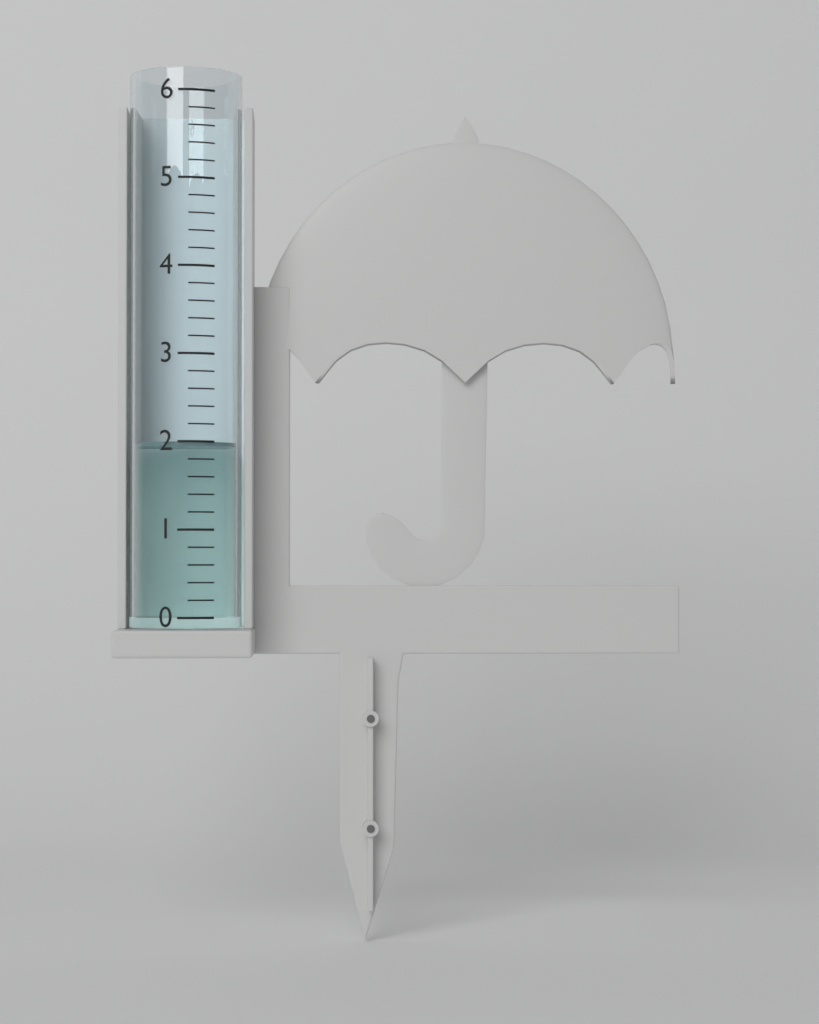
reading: 2.0 (no unit)
